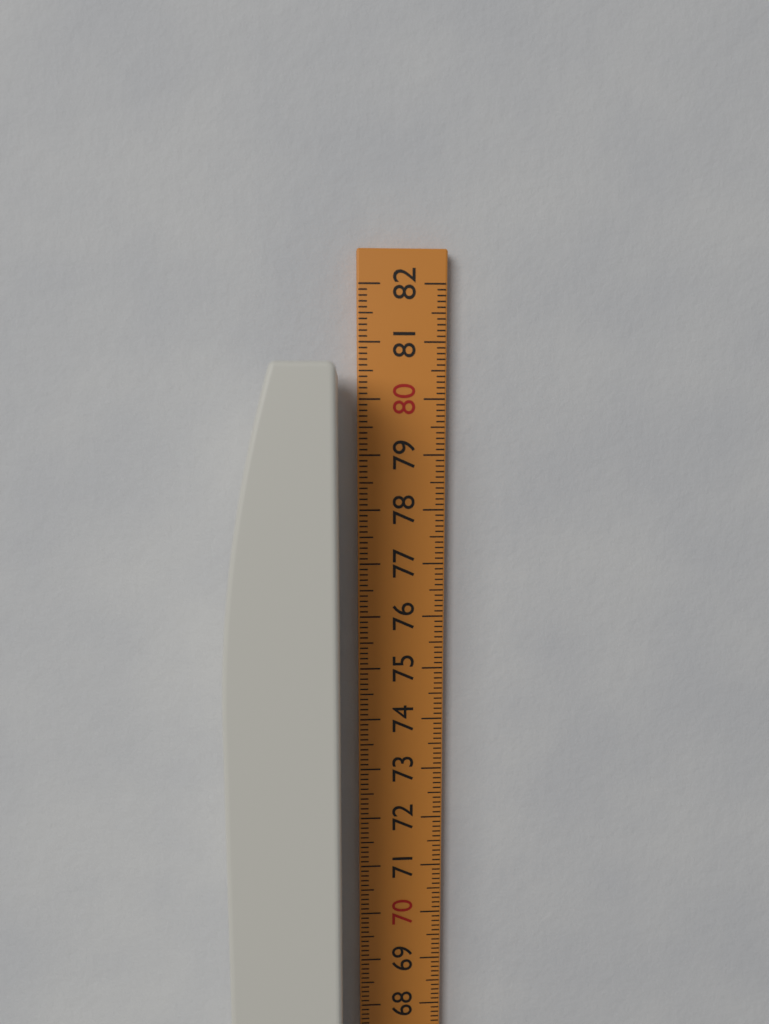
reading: 80.5 cm
